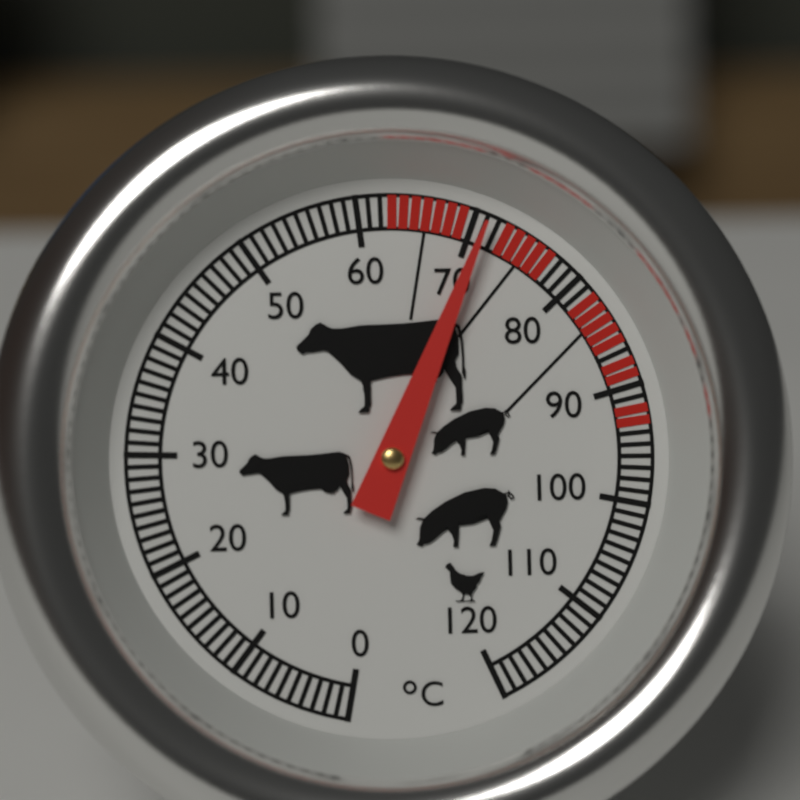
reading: 71 °C
